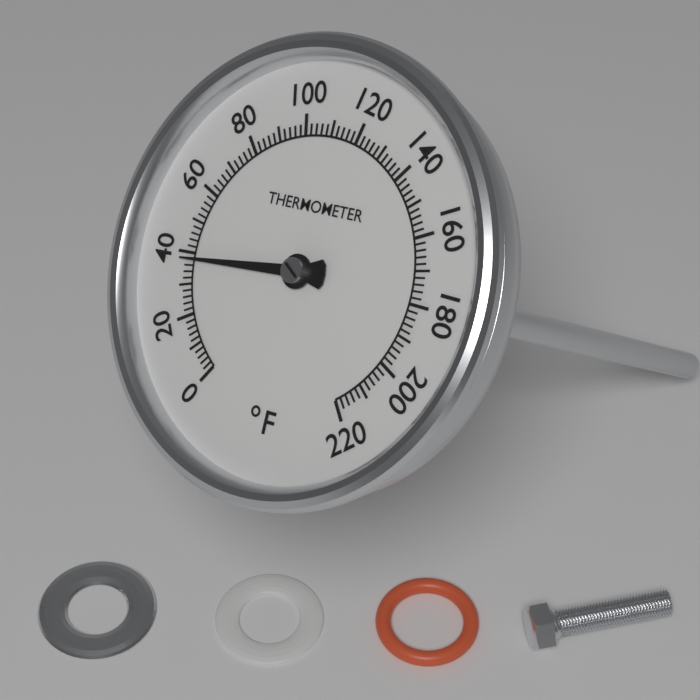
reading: 38 °F
